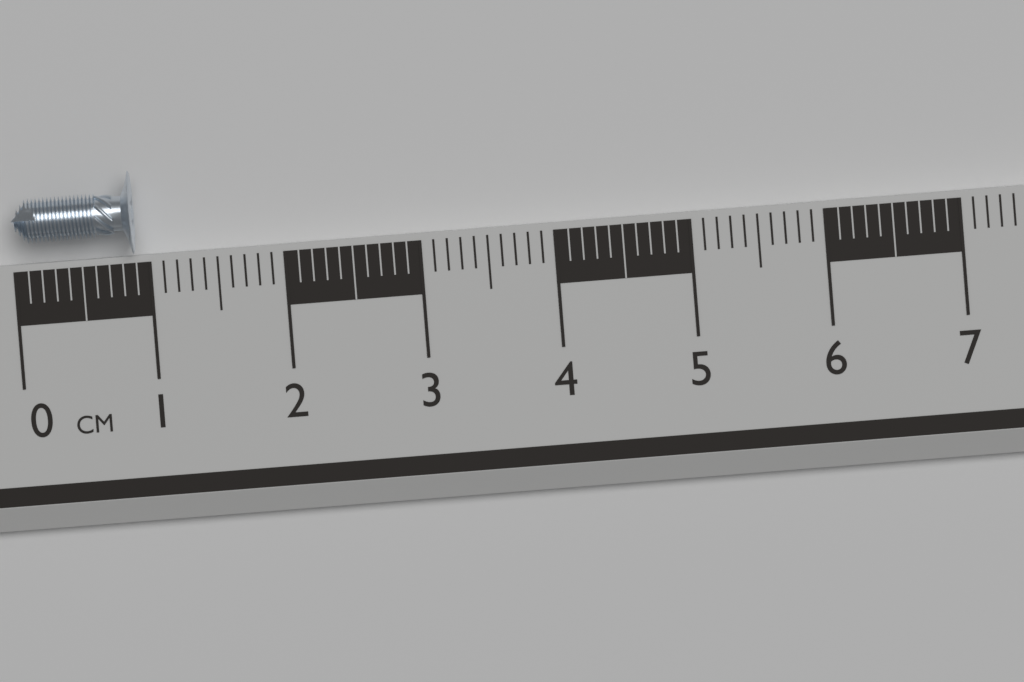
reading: 0.9 cm
